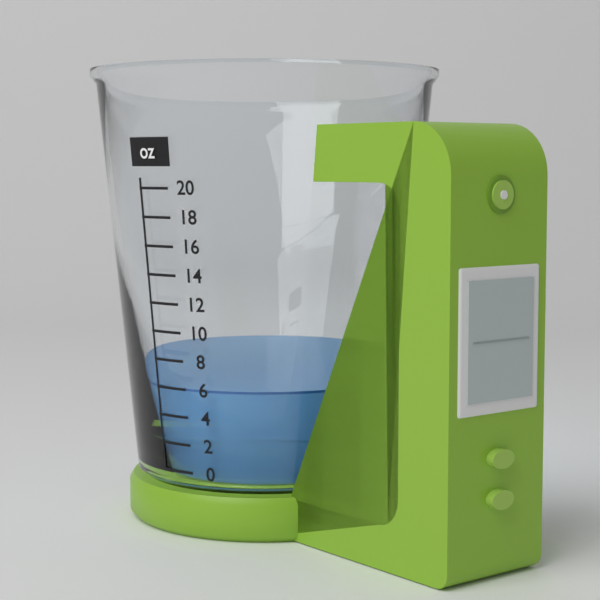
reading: 6 oz
